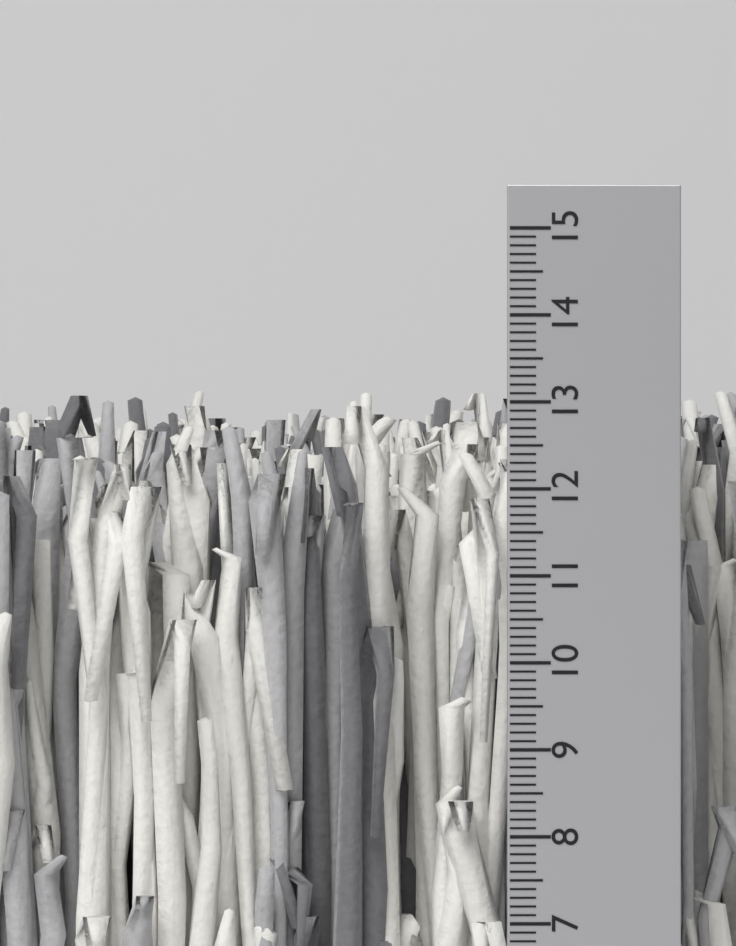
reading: 13.3 cm
